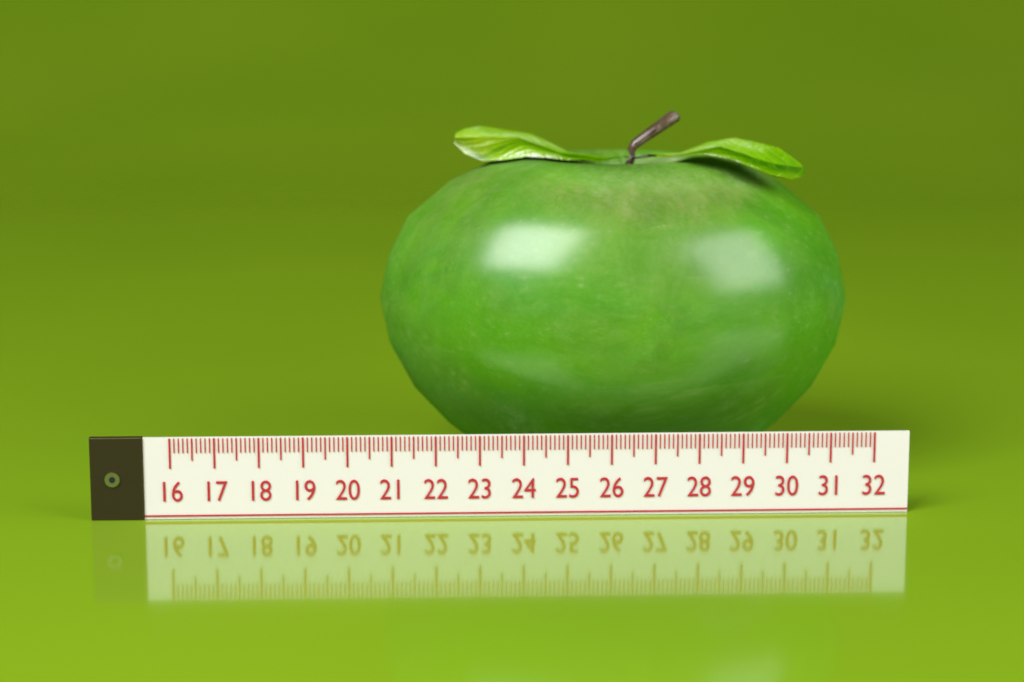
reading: 20.7 (no unit)
